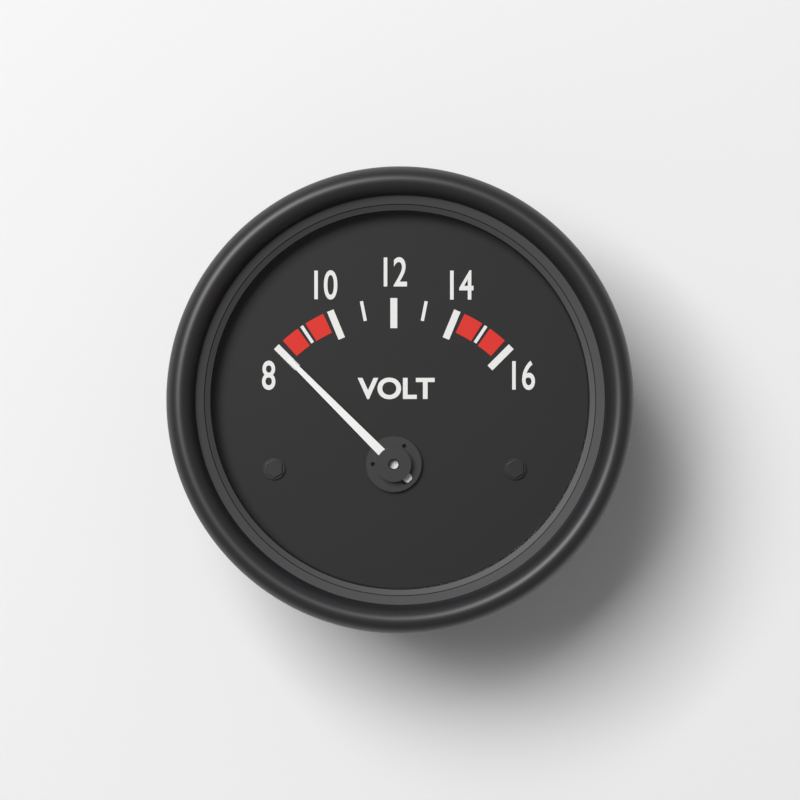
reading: 8 V
